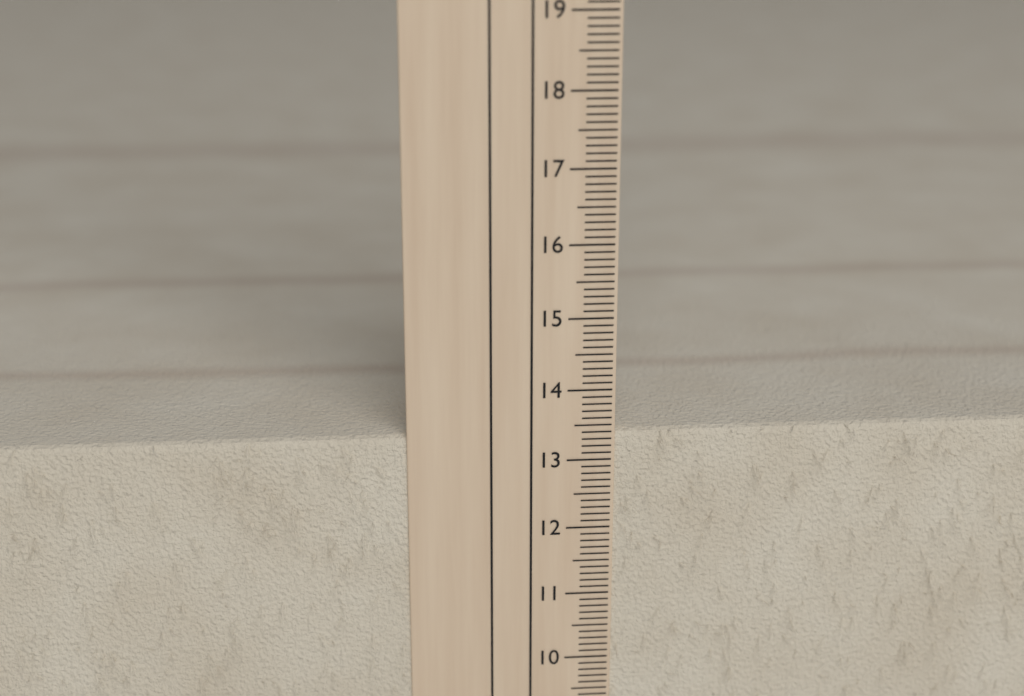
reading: 13.4 cm
